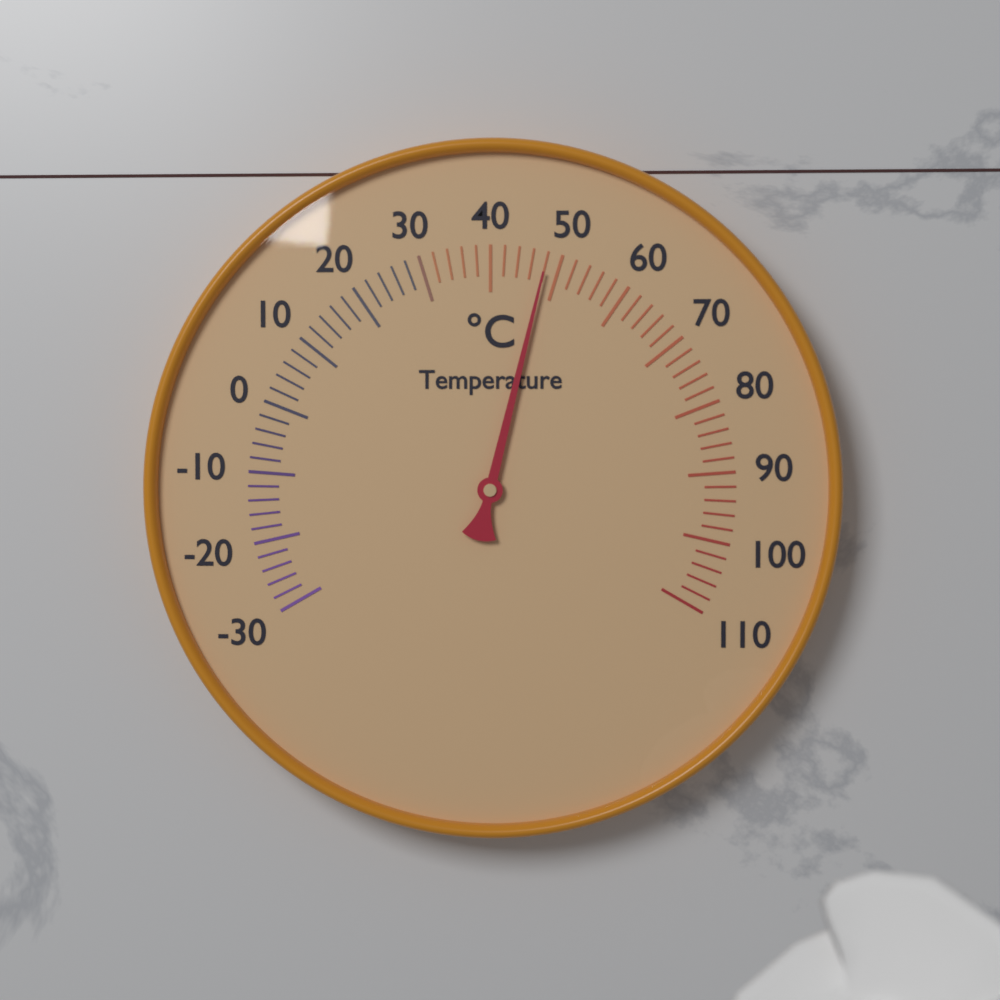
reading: 48 °C
